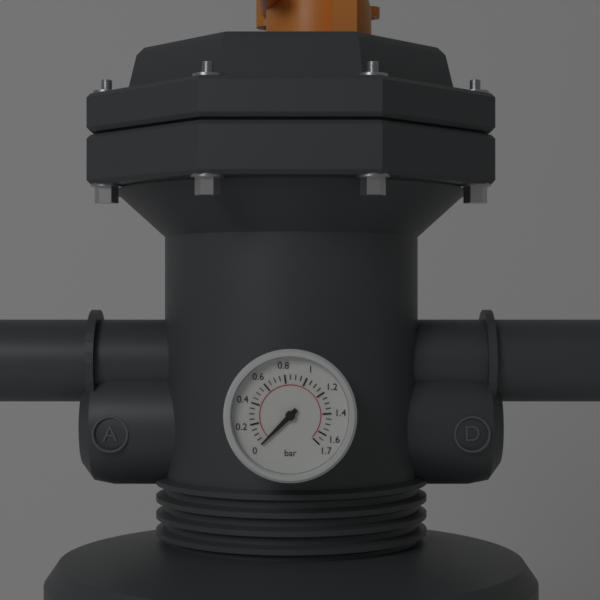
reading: 0.00 bar
